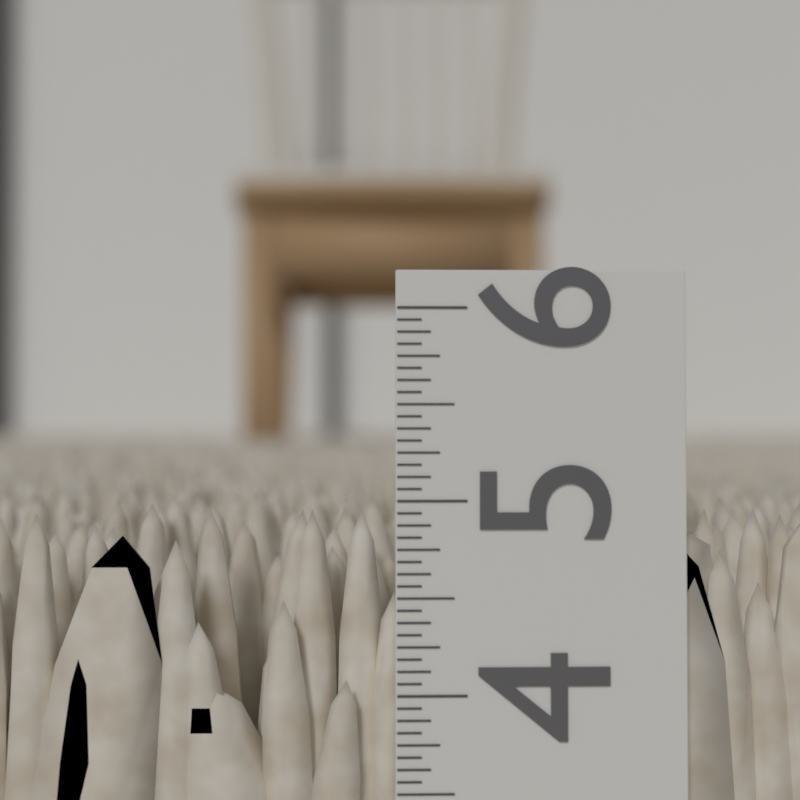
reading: 4.9375 in
